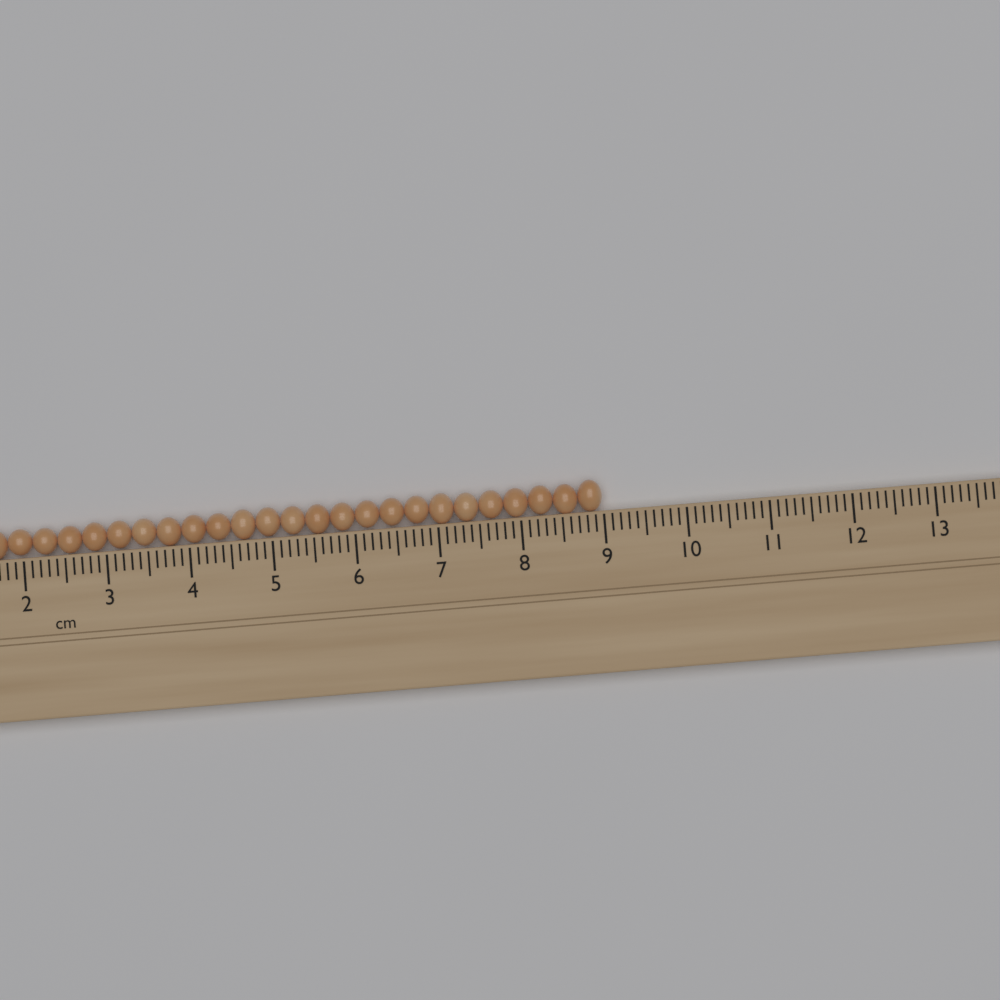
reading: 9.0 cm
